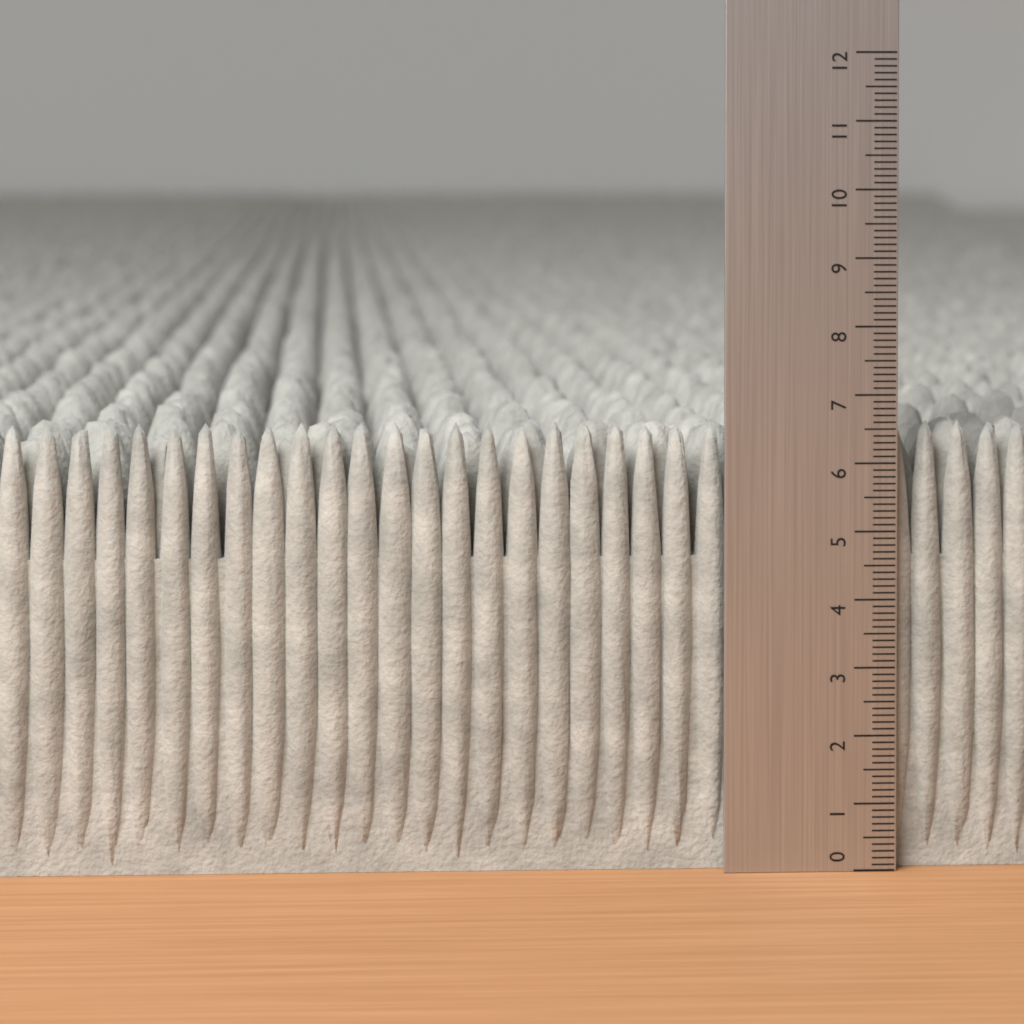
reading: 6.6 (no unit)
